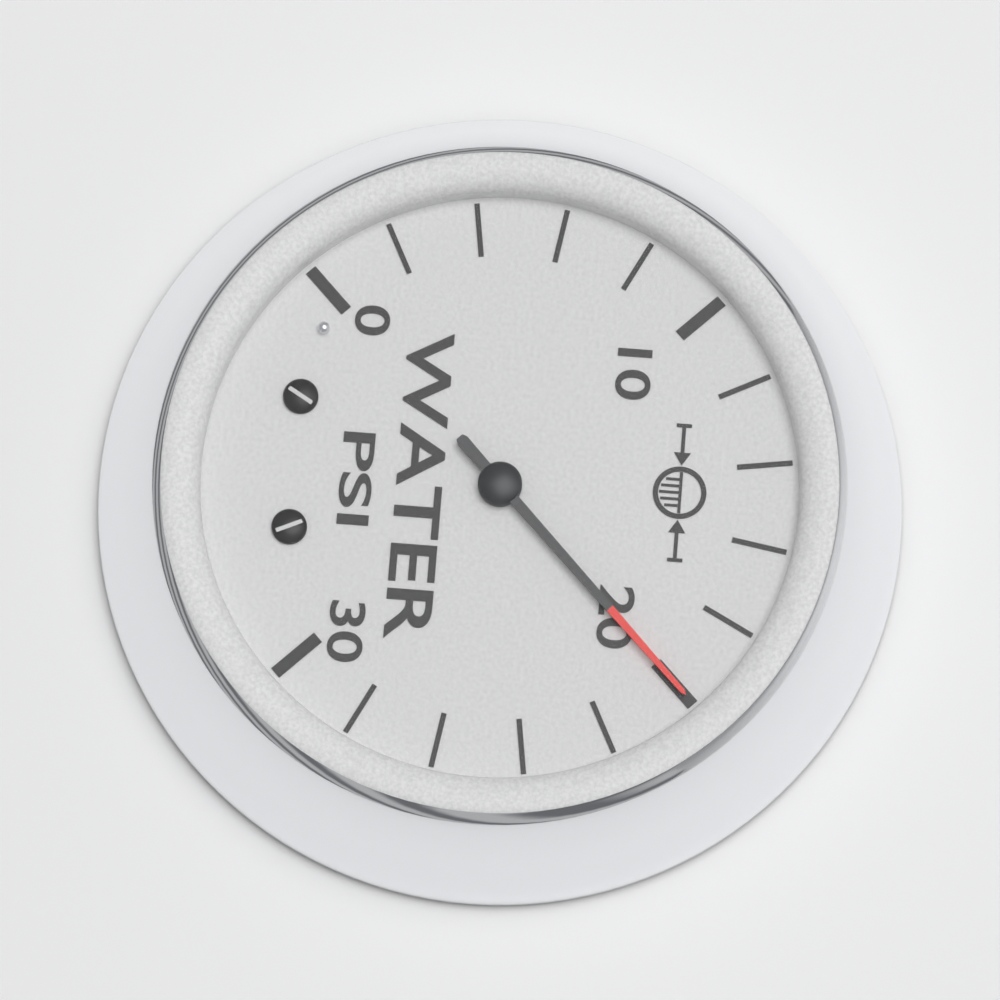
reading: 20 psi
